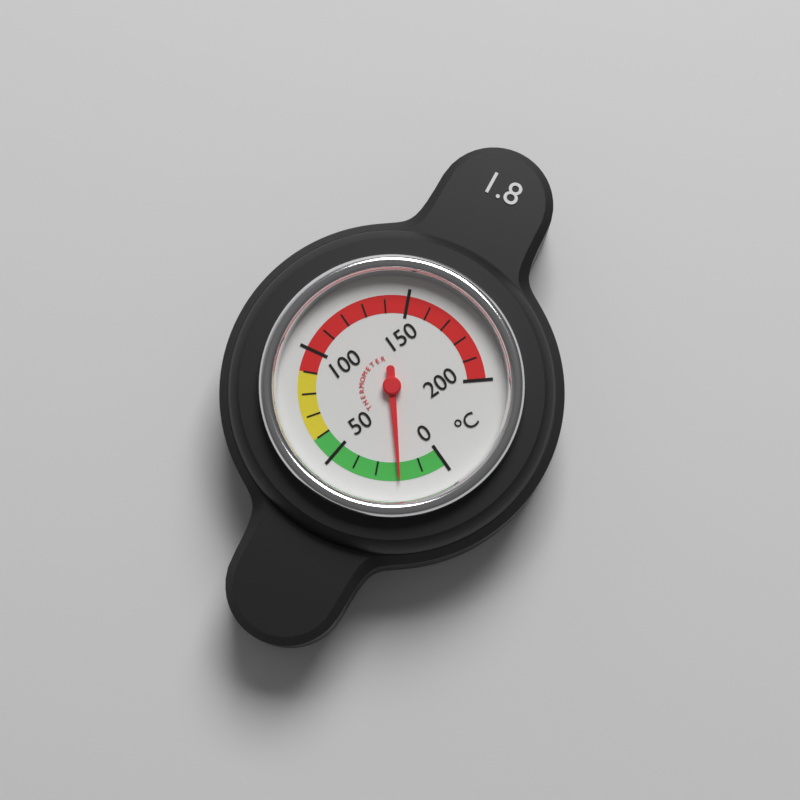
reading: 20 °C
